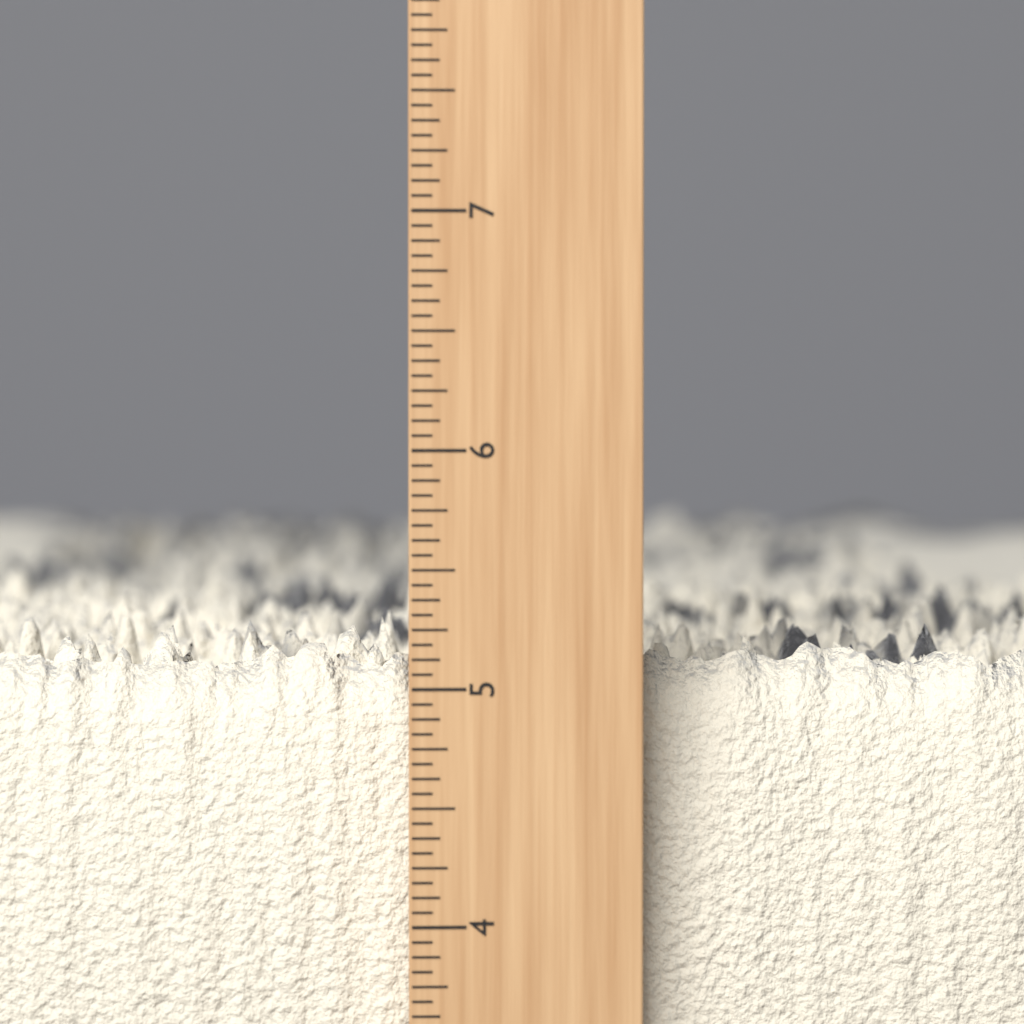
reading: 5.2500 inch
